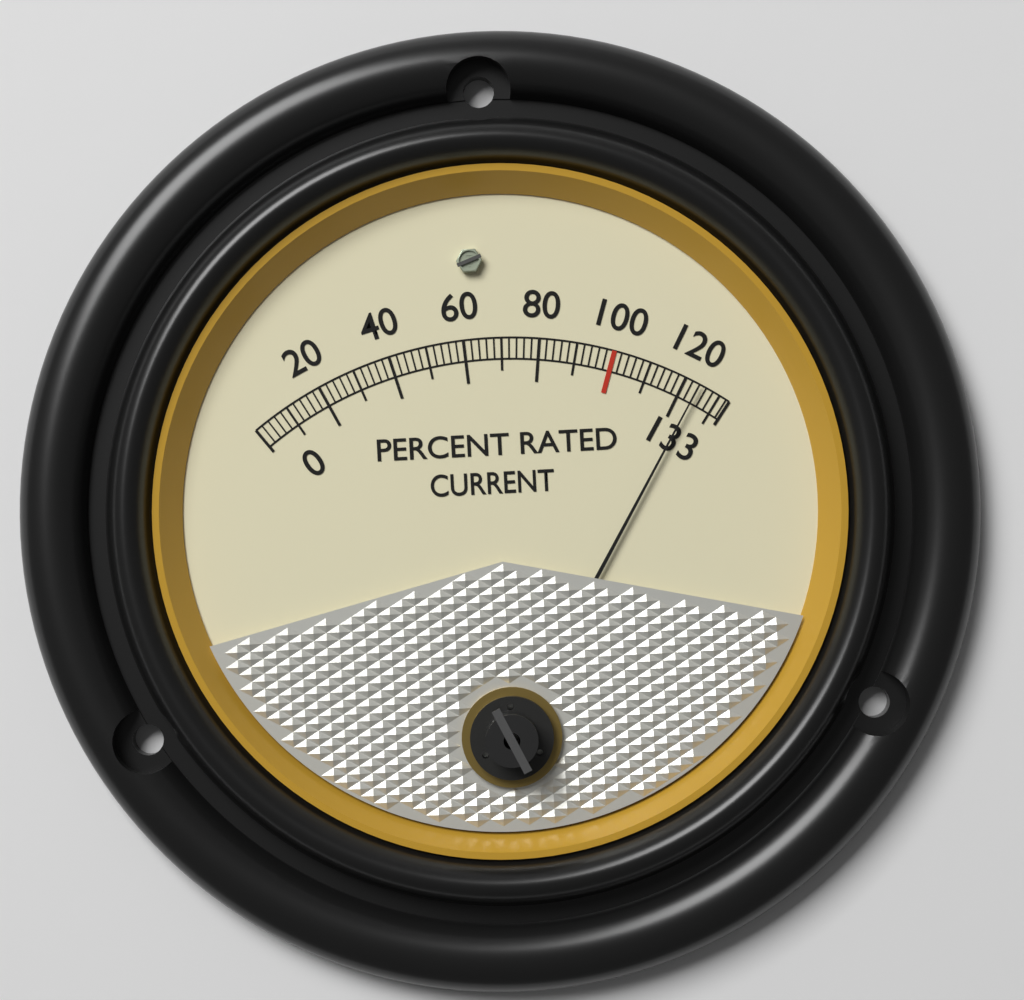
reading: 124 %
